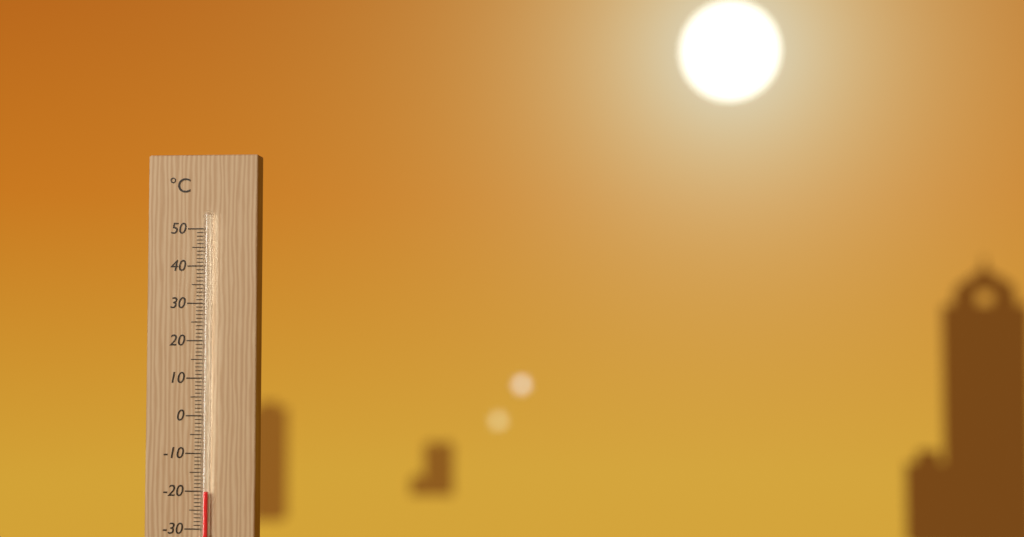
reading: -20 °C
